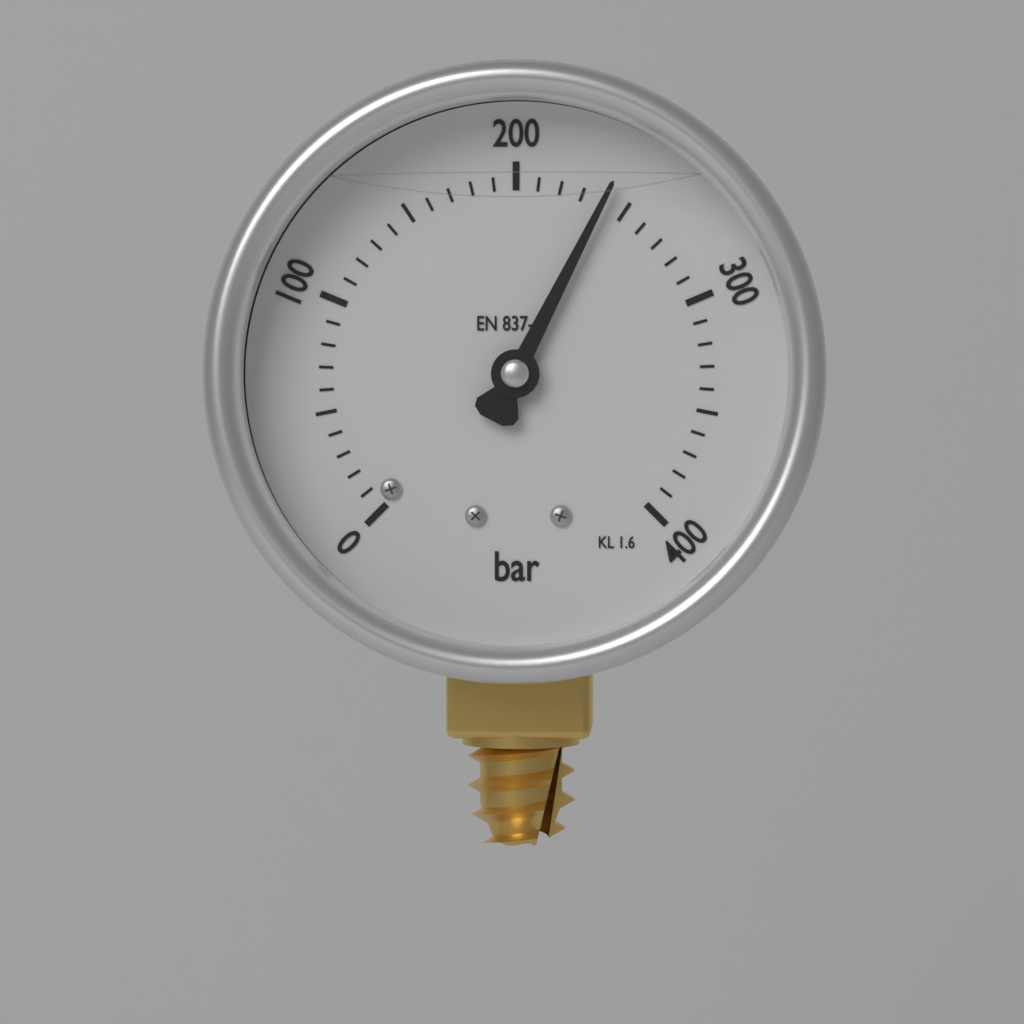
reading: 240 bar
